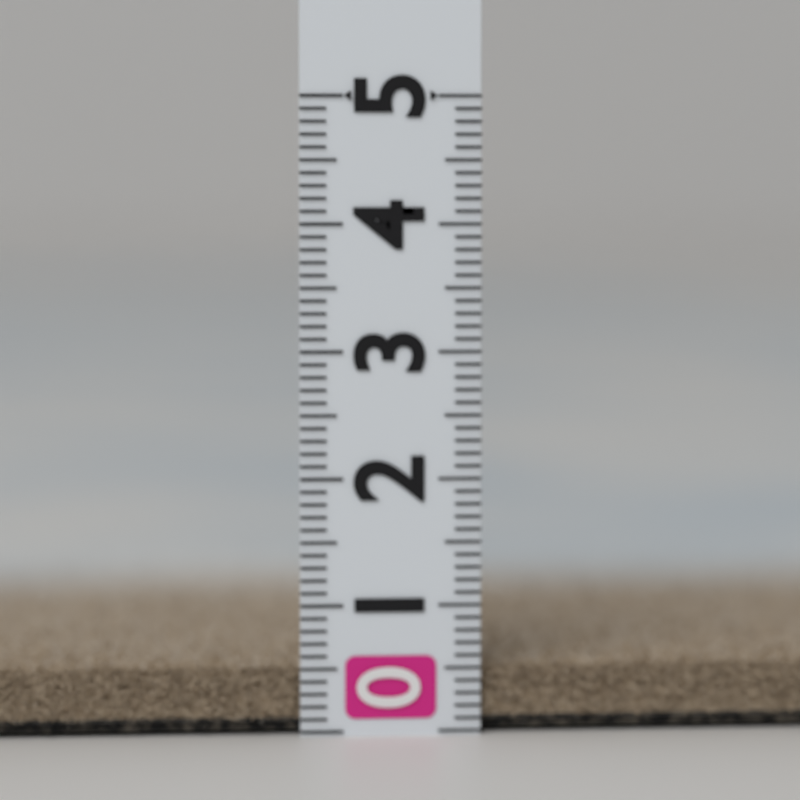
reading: 0.5 (no unit)
